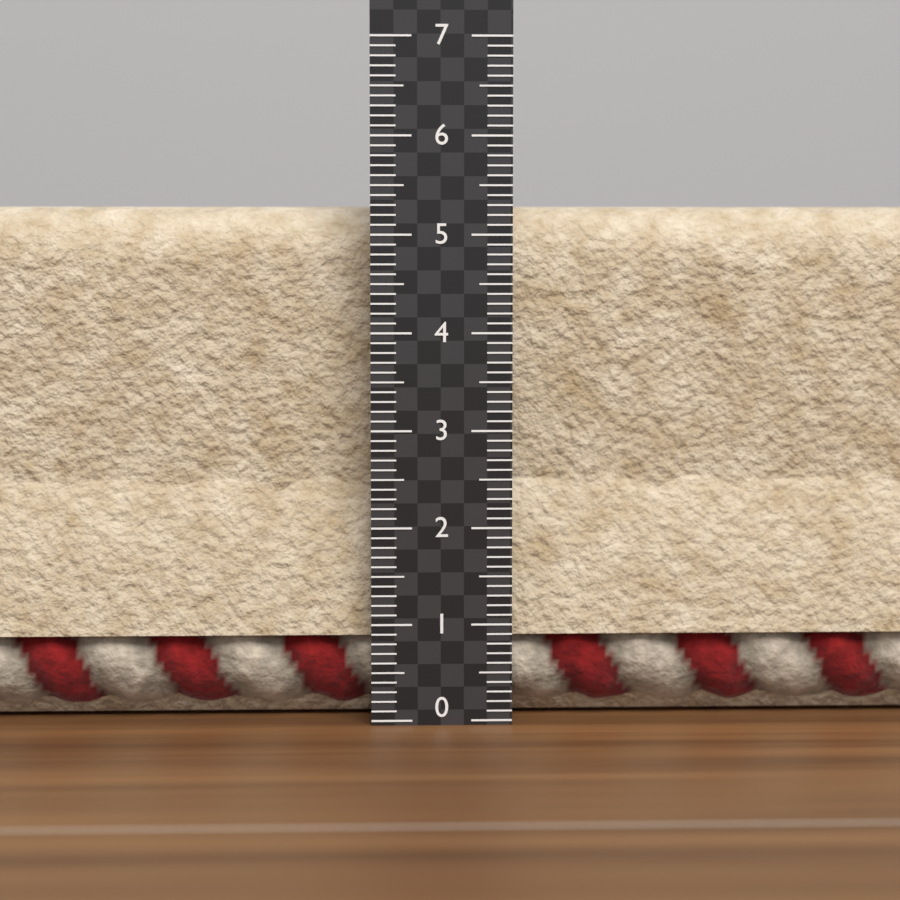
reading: 5.3 (no unit)
